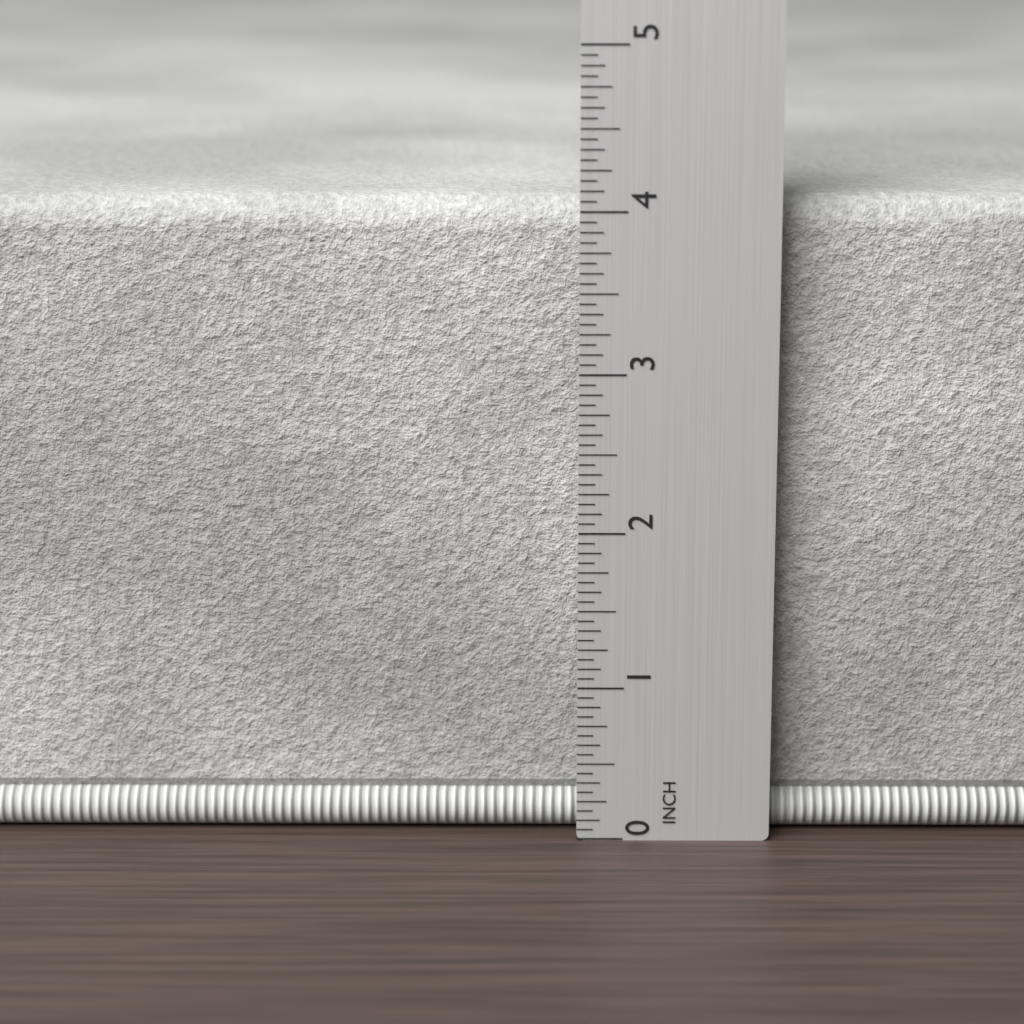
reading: 4.0625 in
